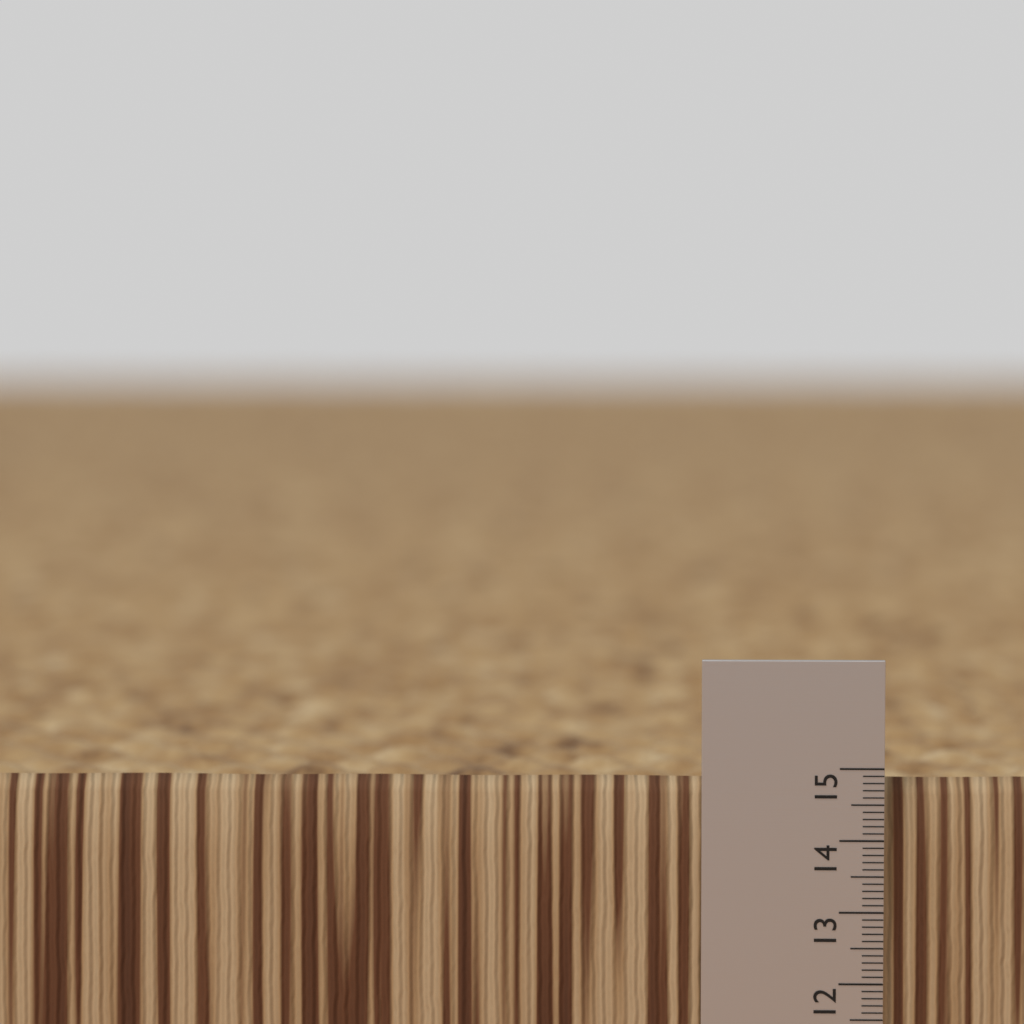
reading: 14.8 (no unit)
